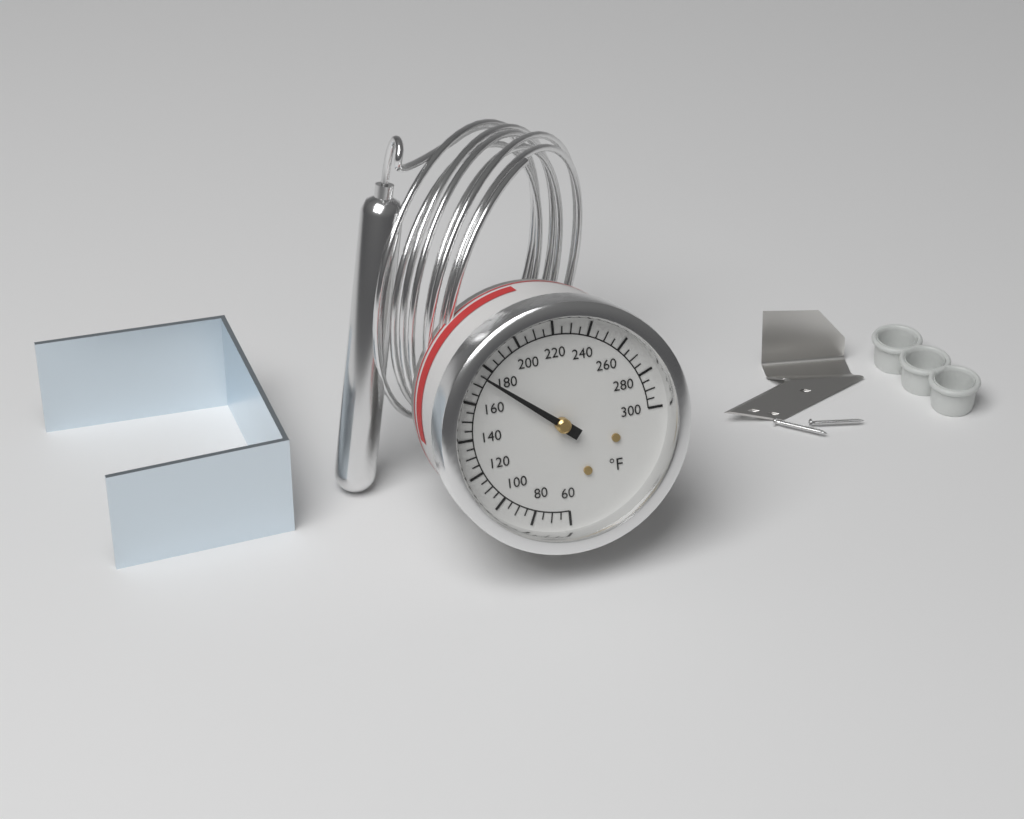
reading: 175 °F
